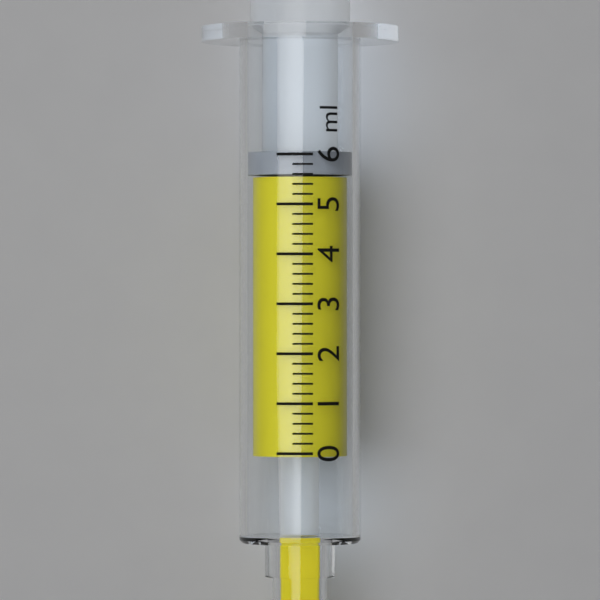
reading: 5.6 ml
